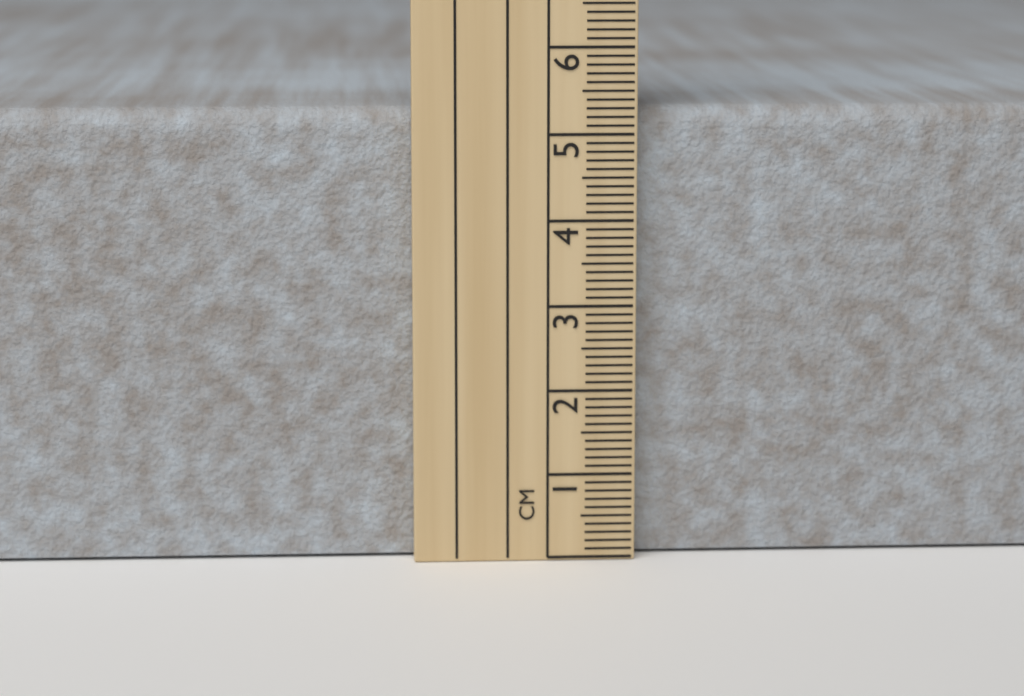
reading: 5.3 cm
